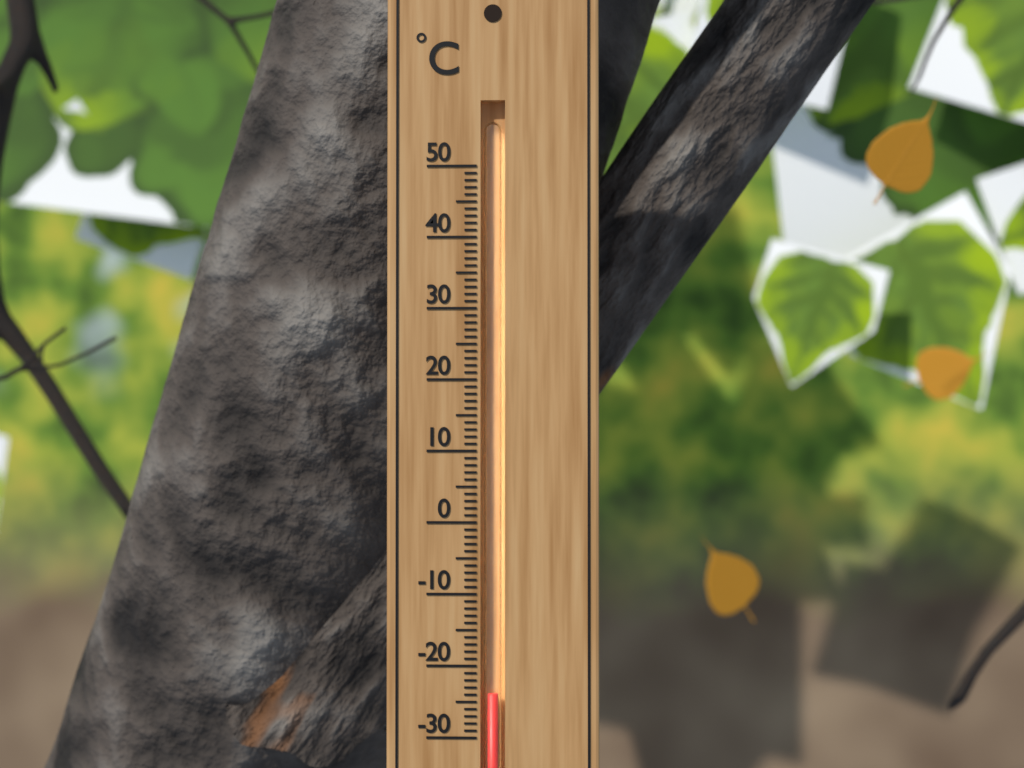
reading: -24 °C
